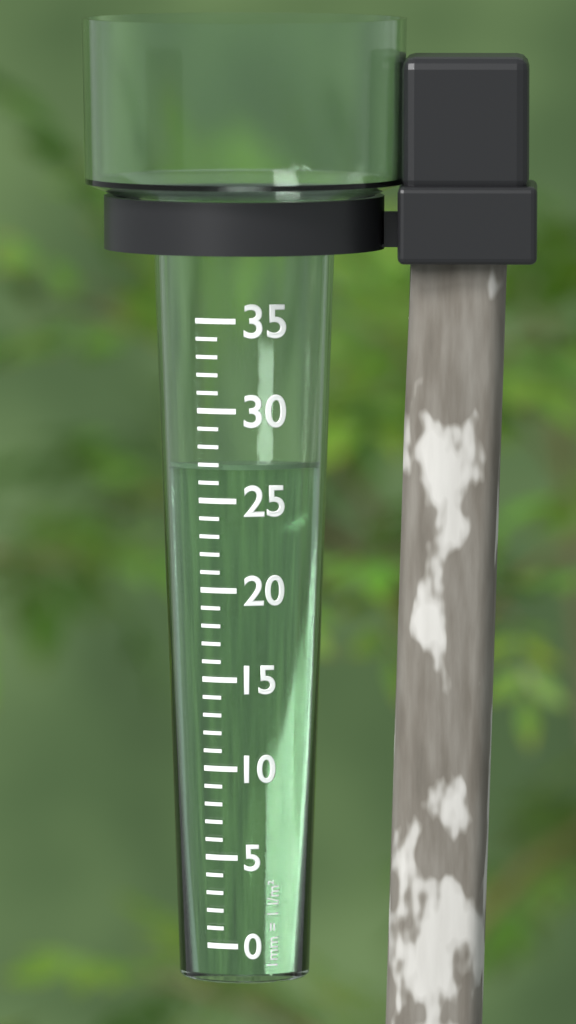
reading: 27 mm
